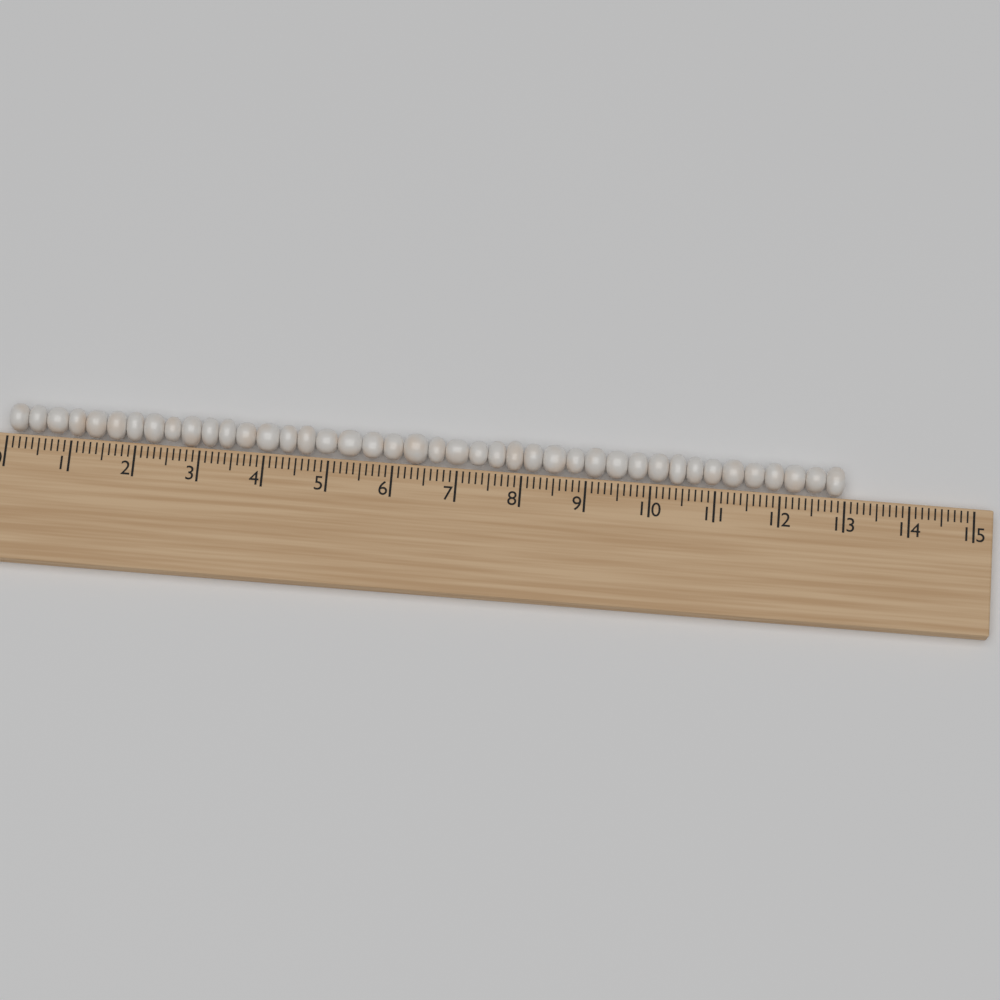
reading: 13.0 (no unit)
